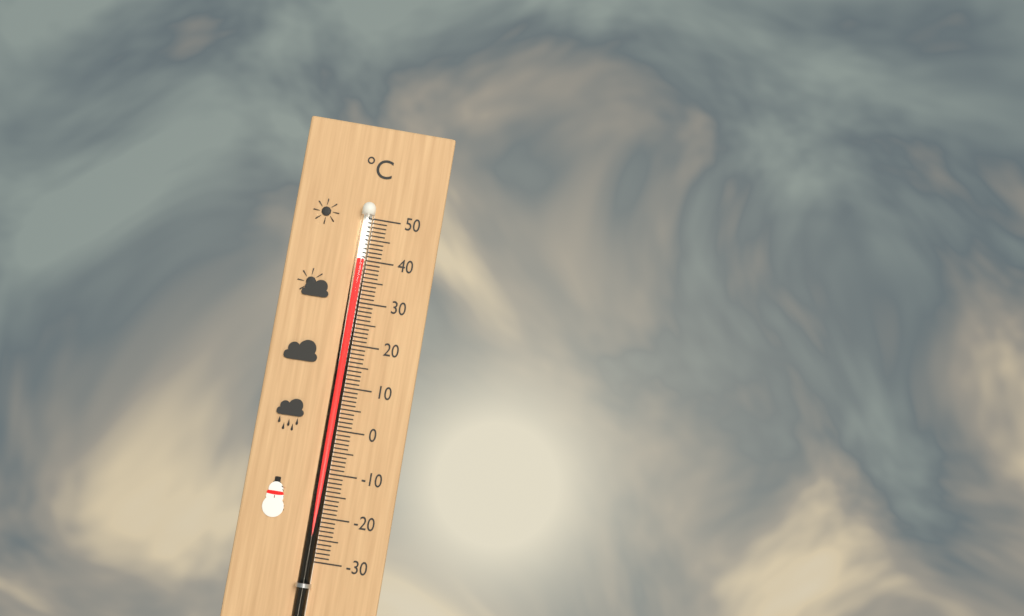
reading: 40 °C
